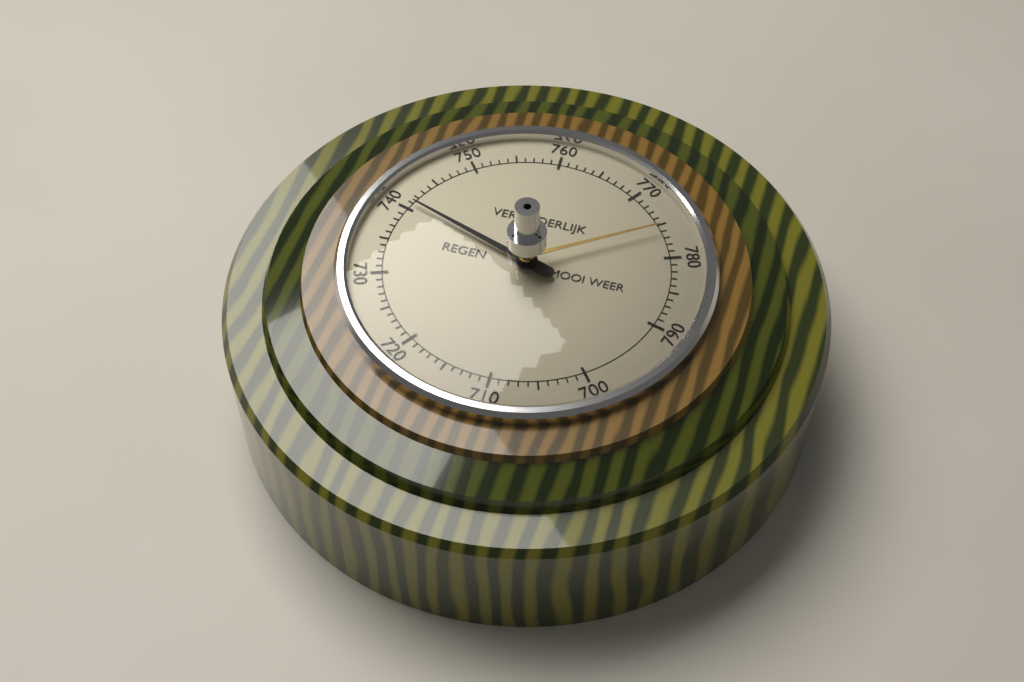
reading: 741 (no unit)
